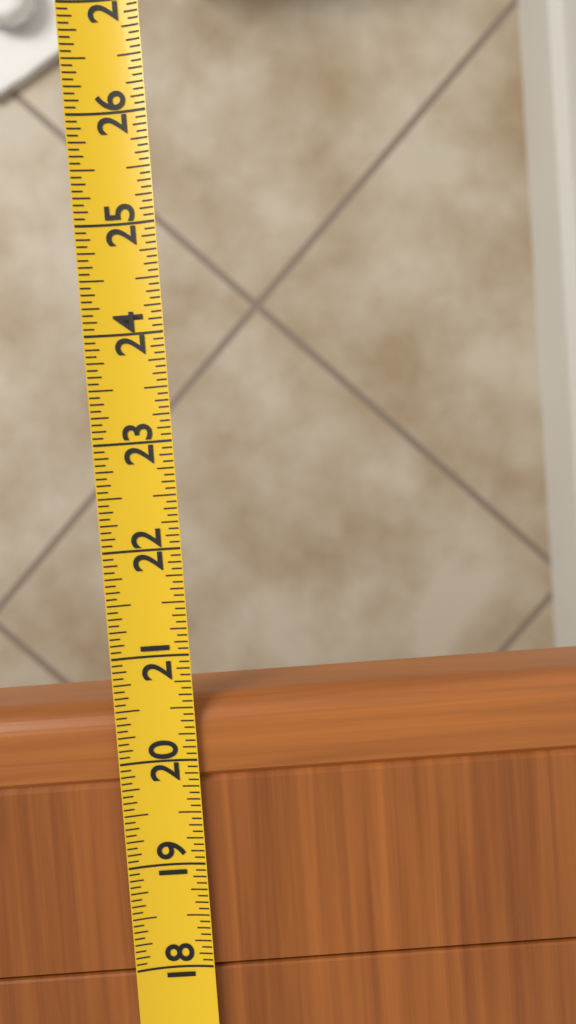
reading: 20.5625 (no unit)
